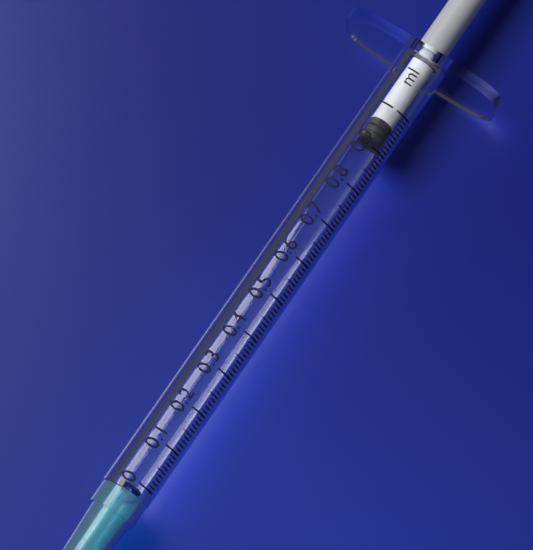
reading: 0.92 ml
